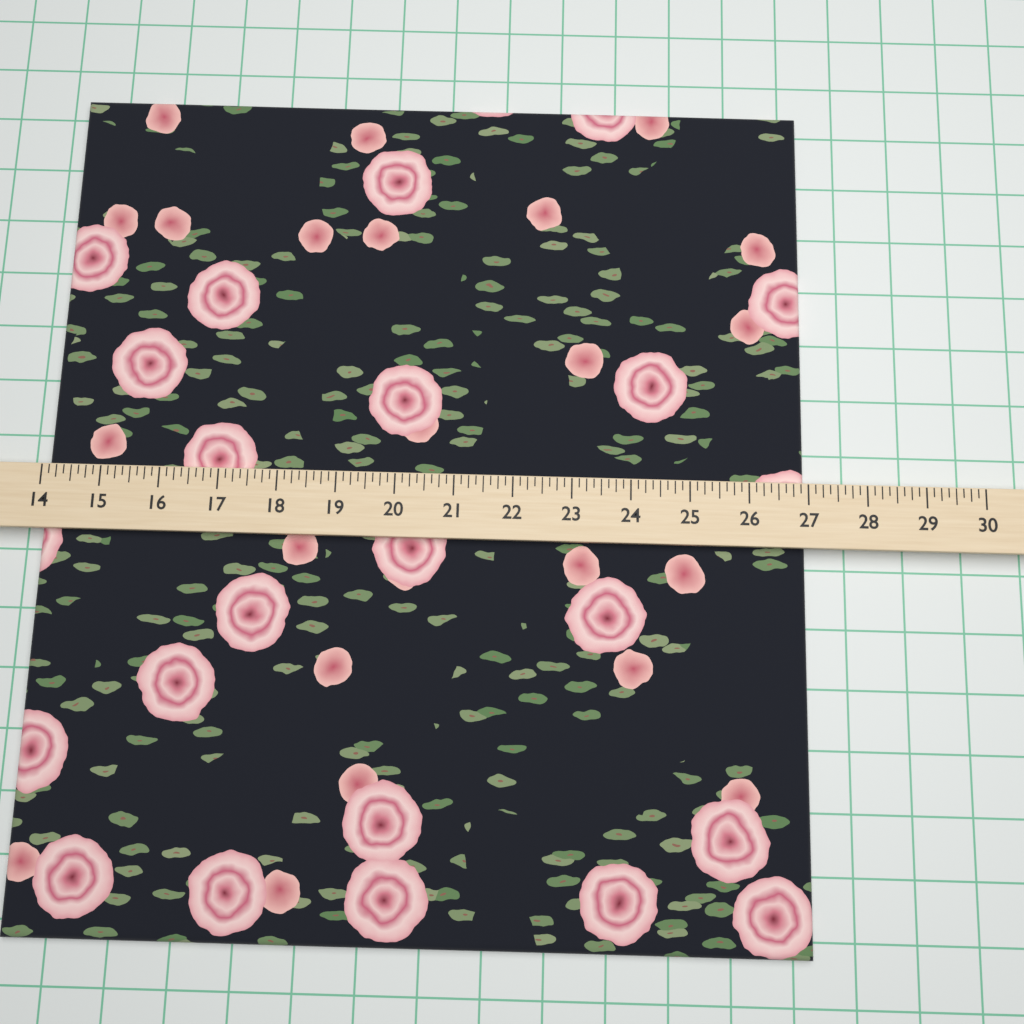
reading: 27.000 (no unit)
